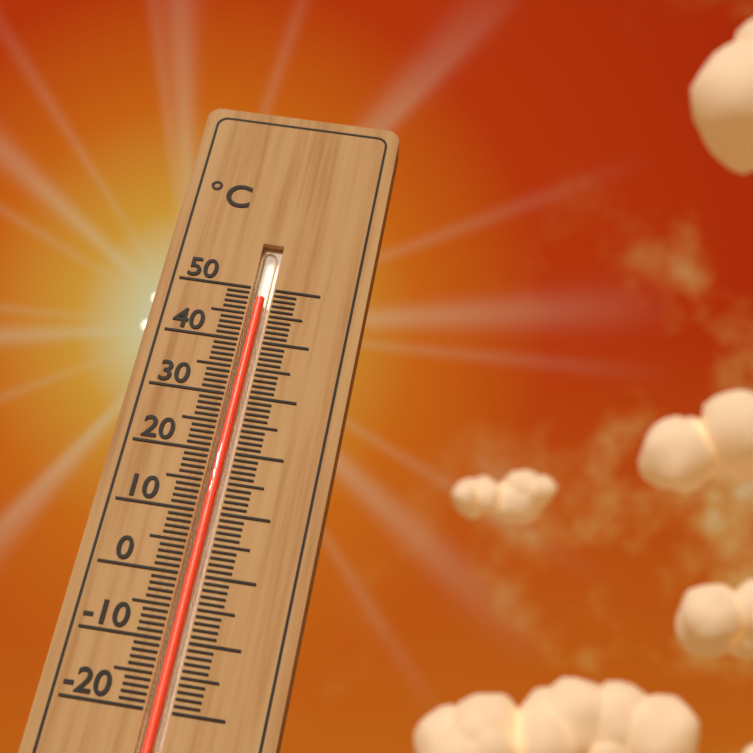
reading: 48 °C
